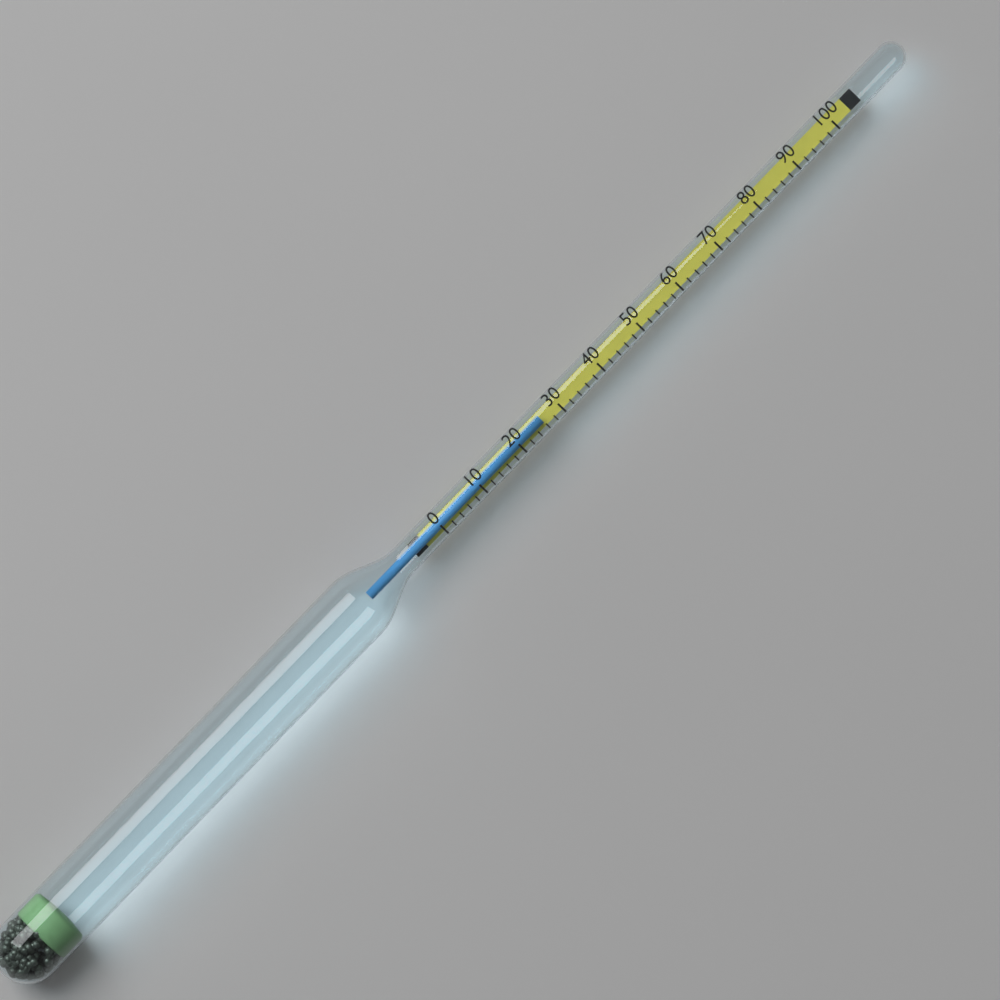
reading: 26 (no unit)
